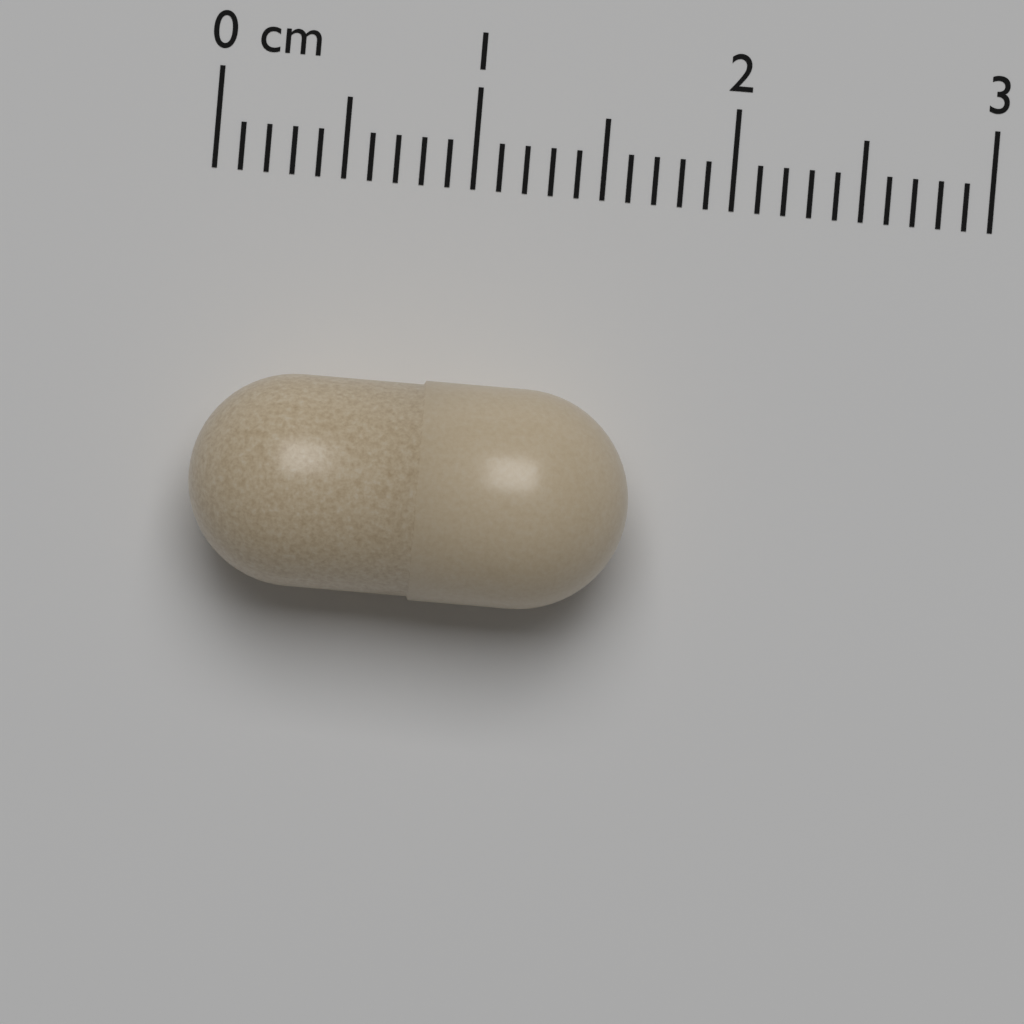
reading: 1.7 cm
